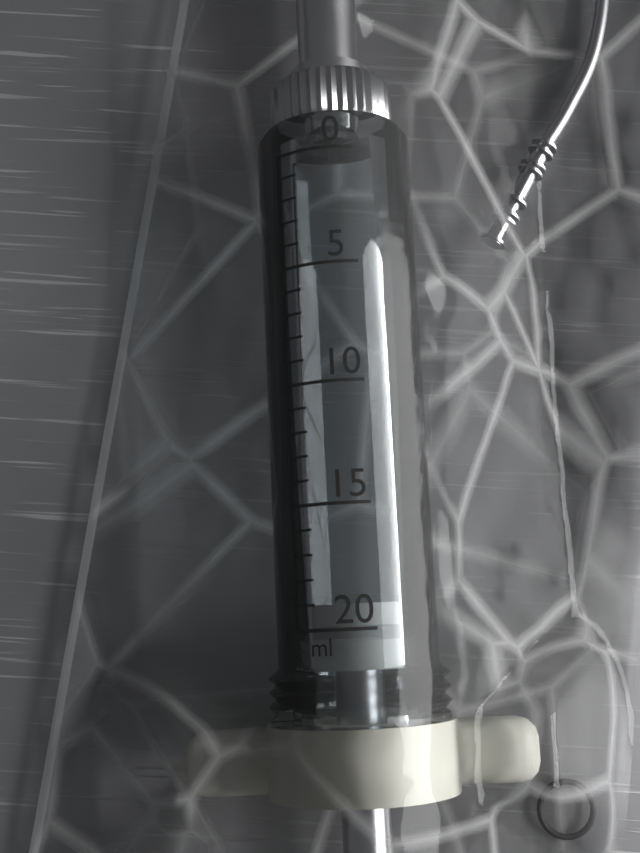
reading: 19 ml
